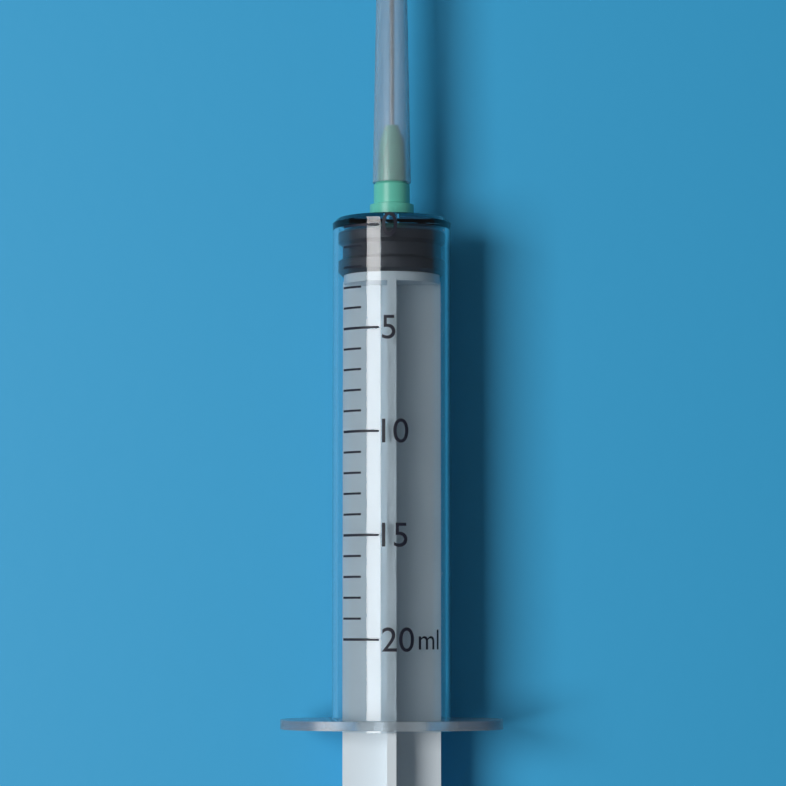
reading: 0 ml
